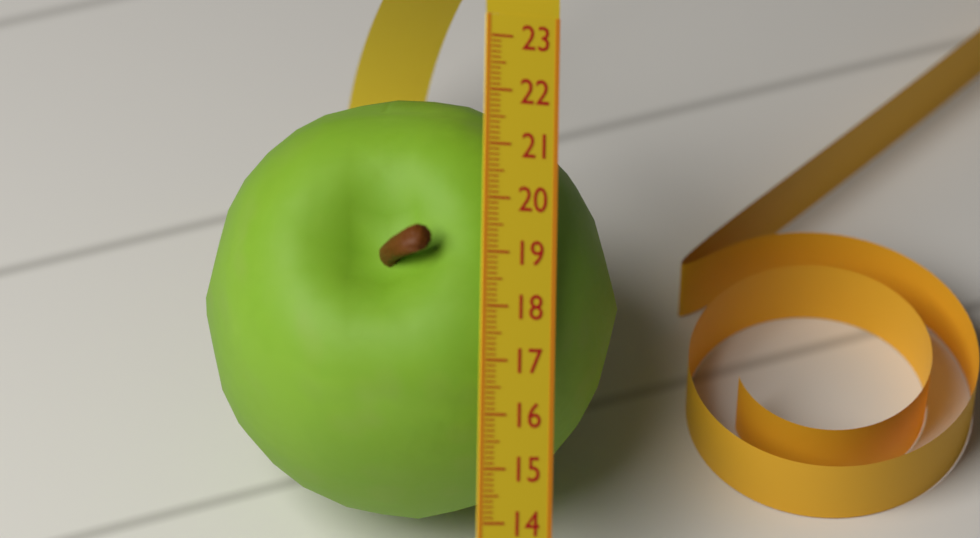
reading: 22.1 (no unit)
